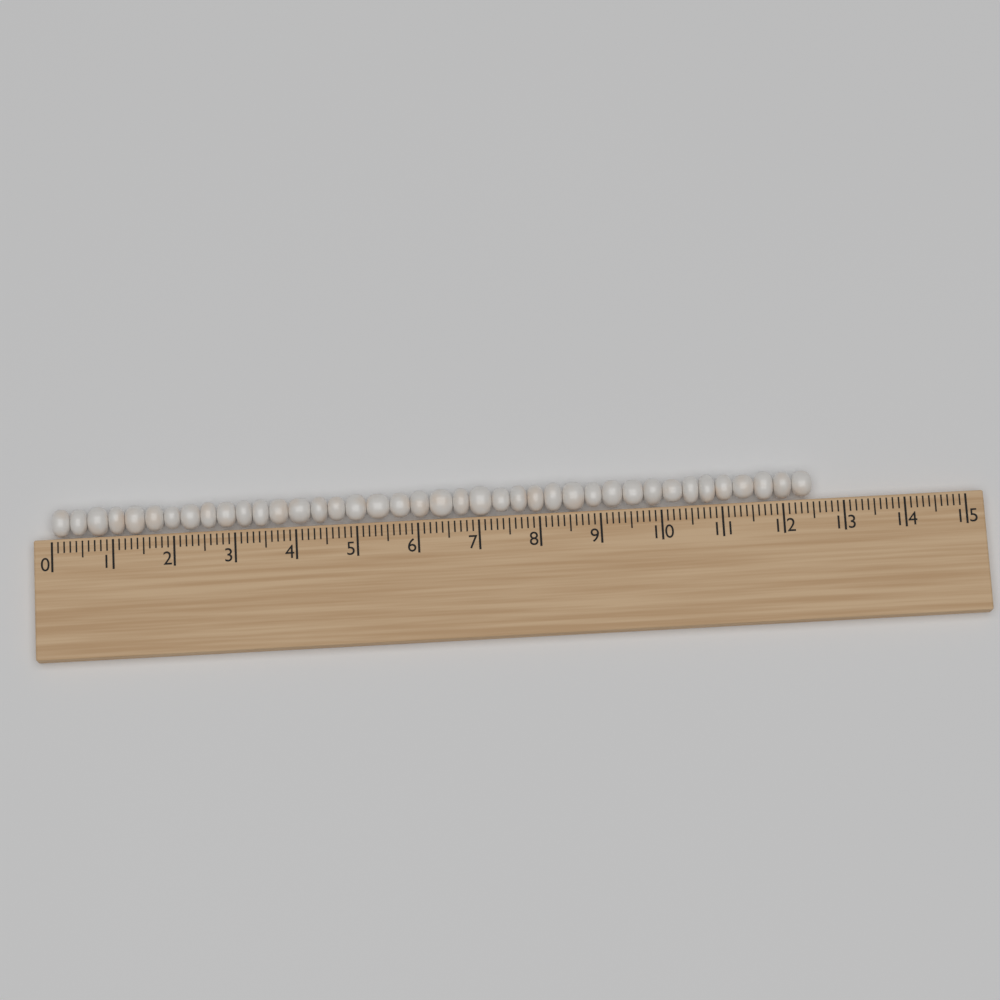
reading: 12.5 (no unit)
